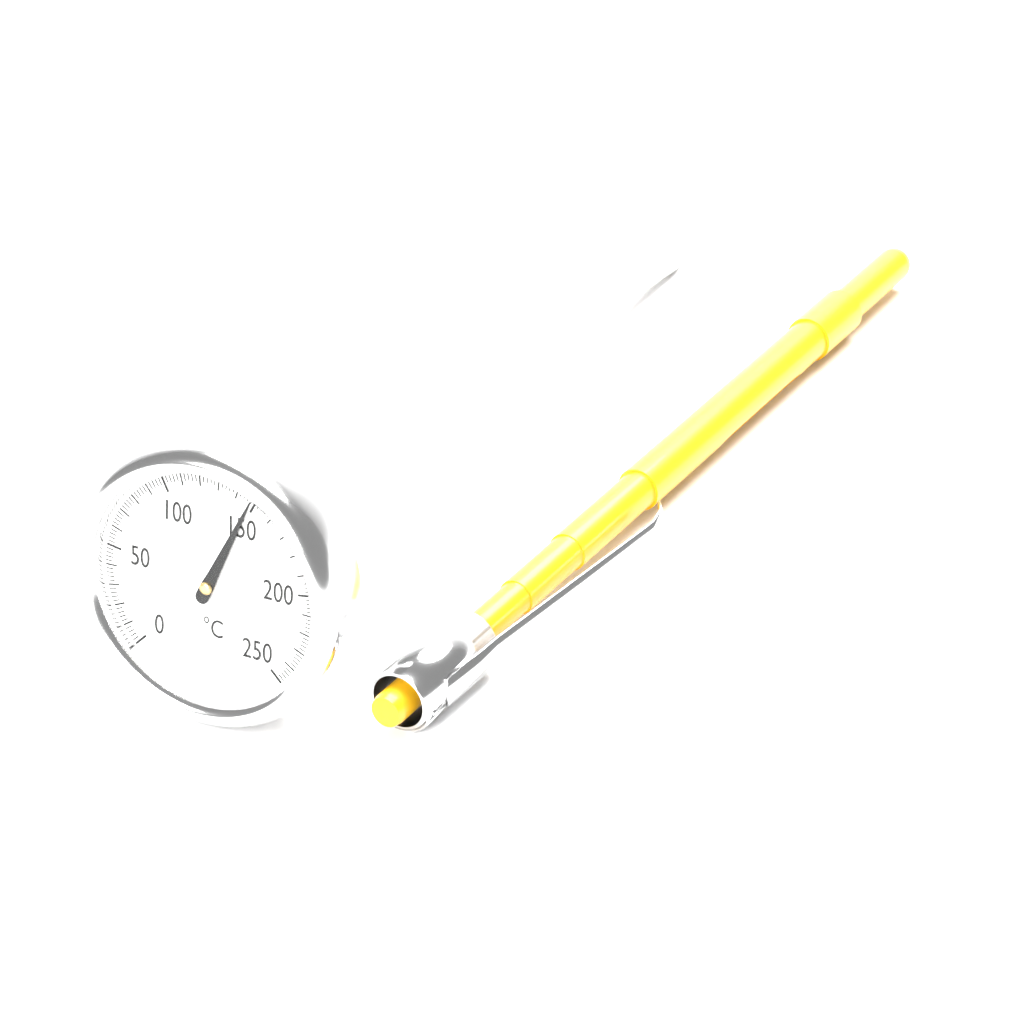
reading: 148 °C
